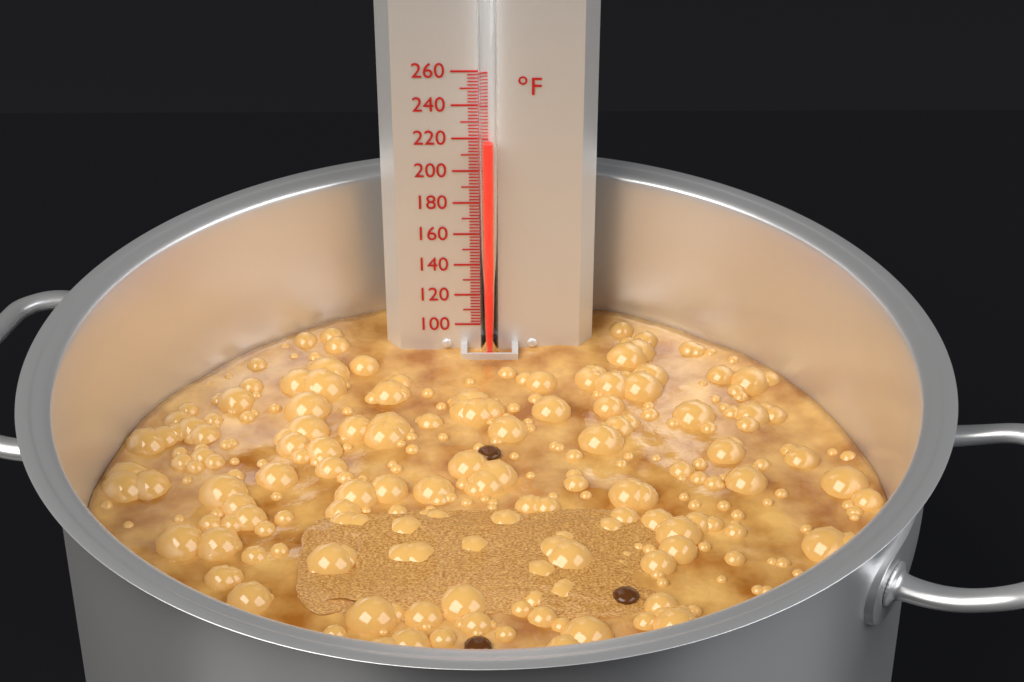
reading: 220 °F
